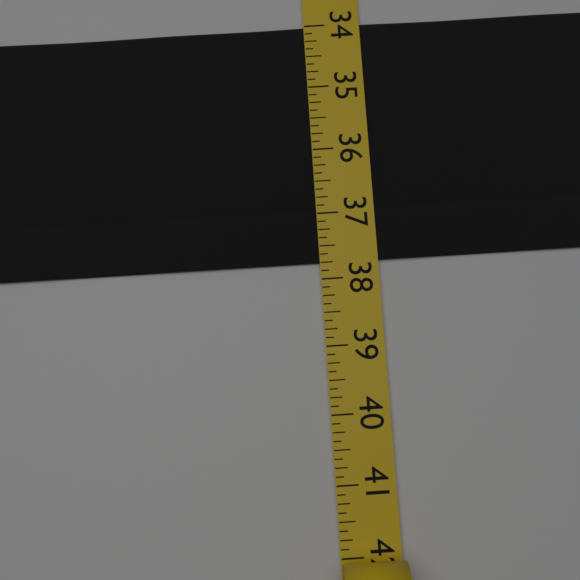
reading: 37.750 (no unit)
